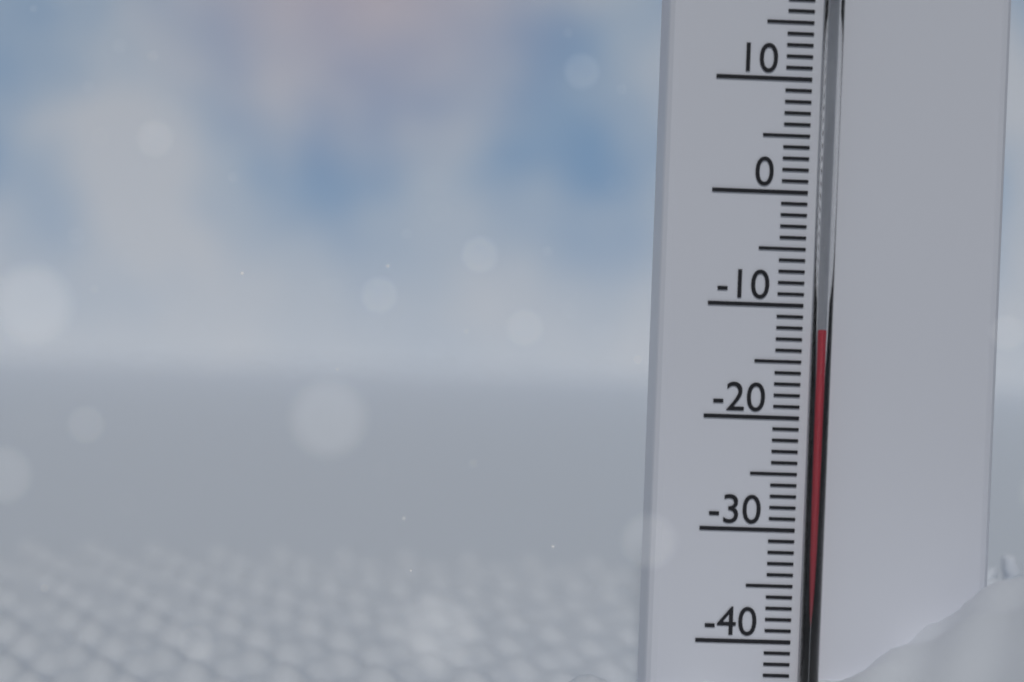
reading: -12 °C
